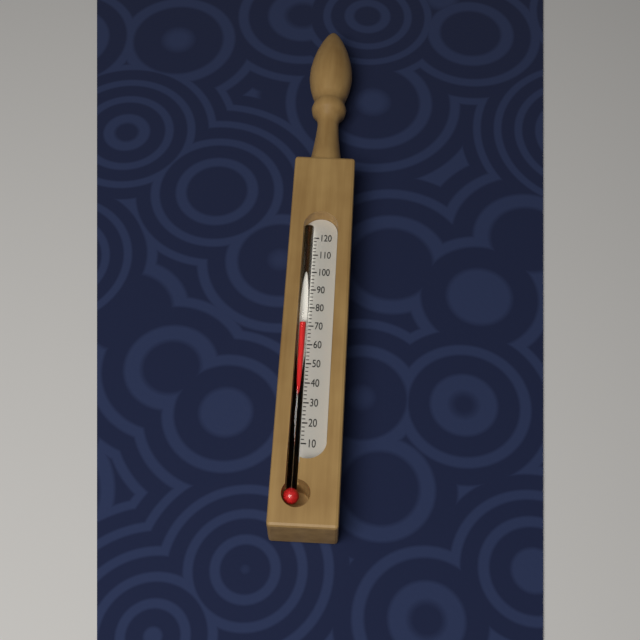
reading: 70 (no unit)
